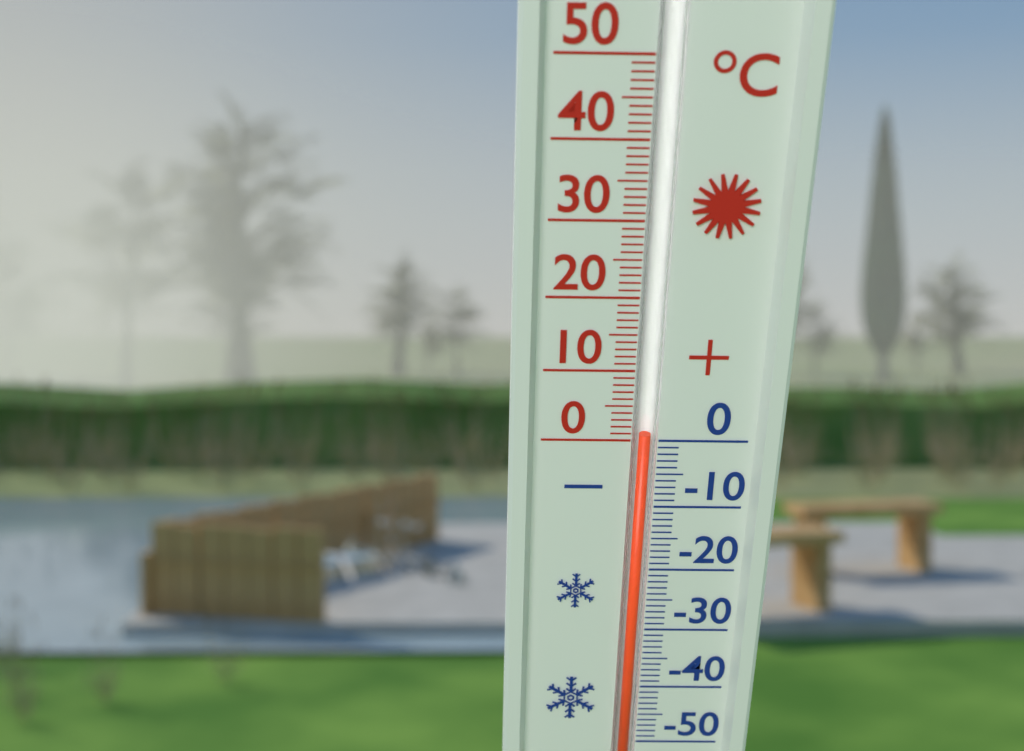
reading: 1 °C
